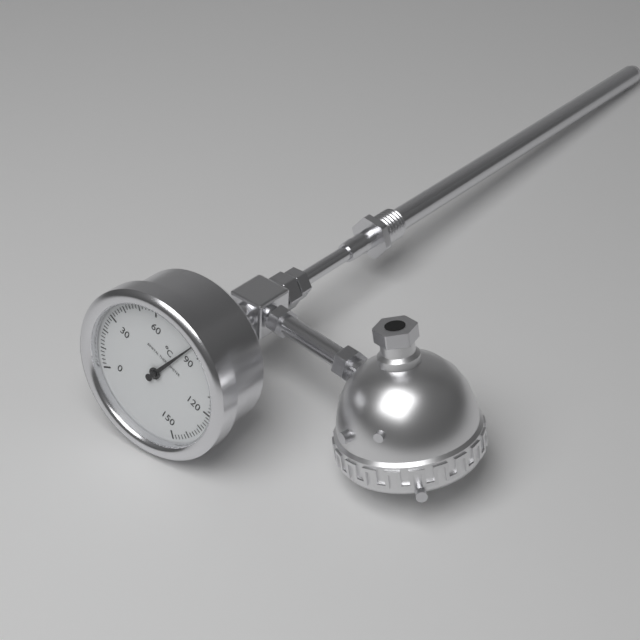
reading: 84 °C
